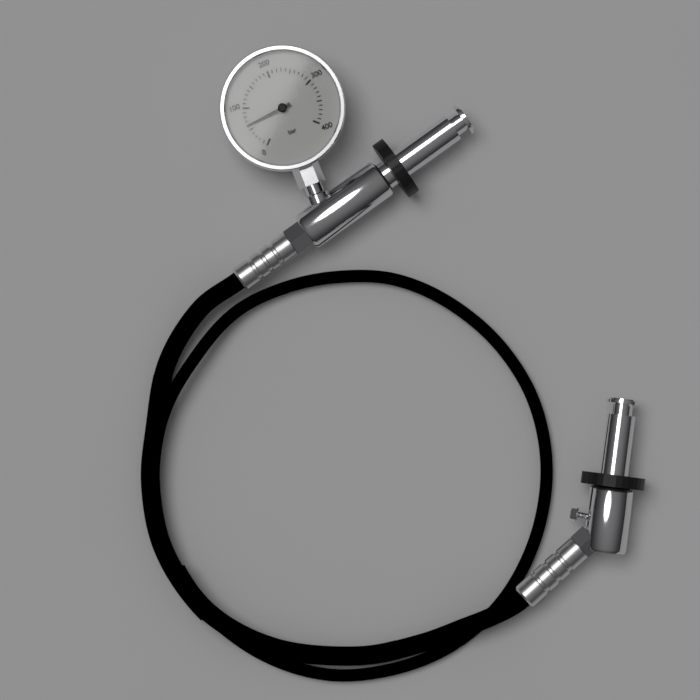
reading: 60 bar
